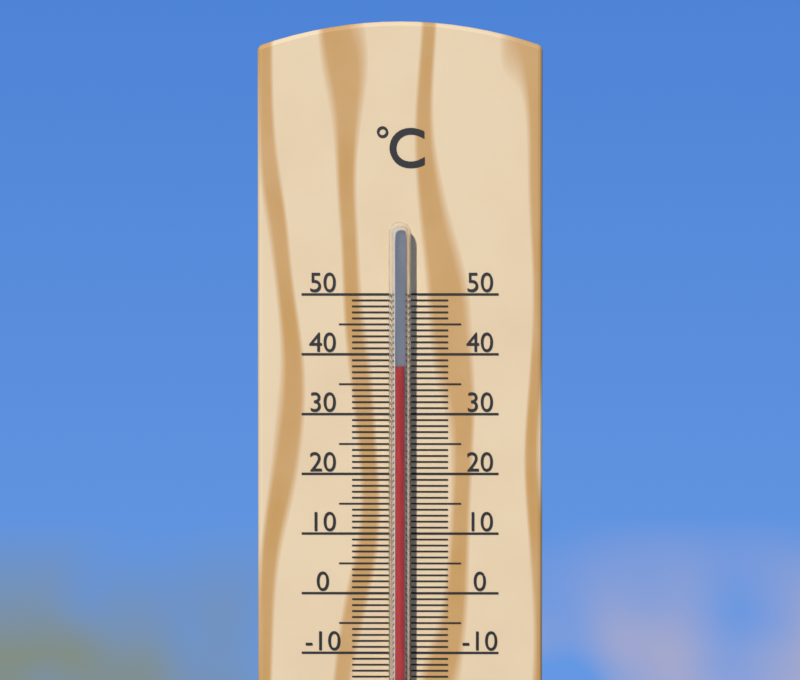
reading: 38 °C
